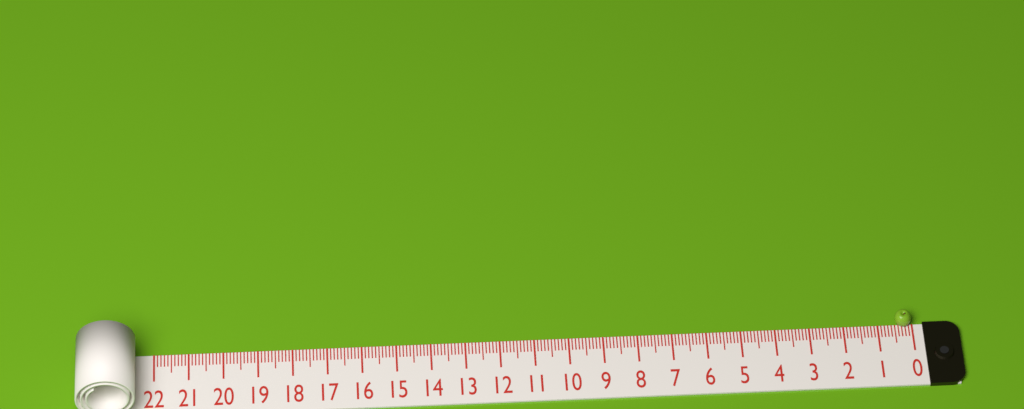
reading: 0.5 (no unit)
